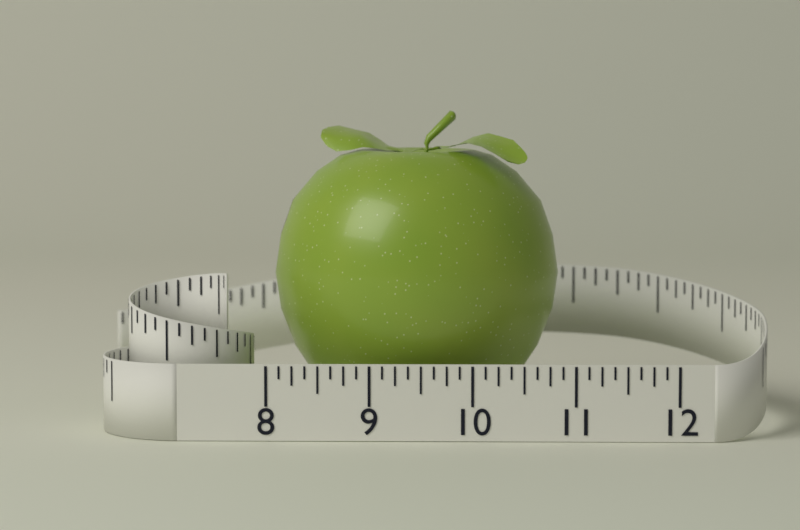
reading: 10.875 (no unit)
